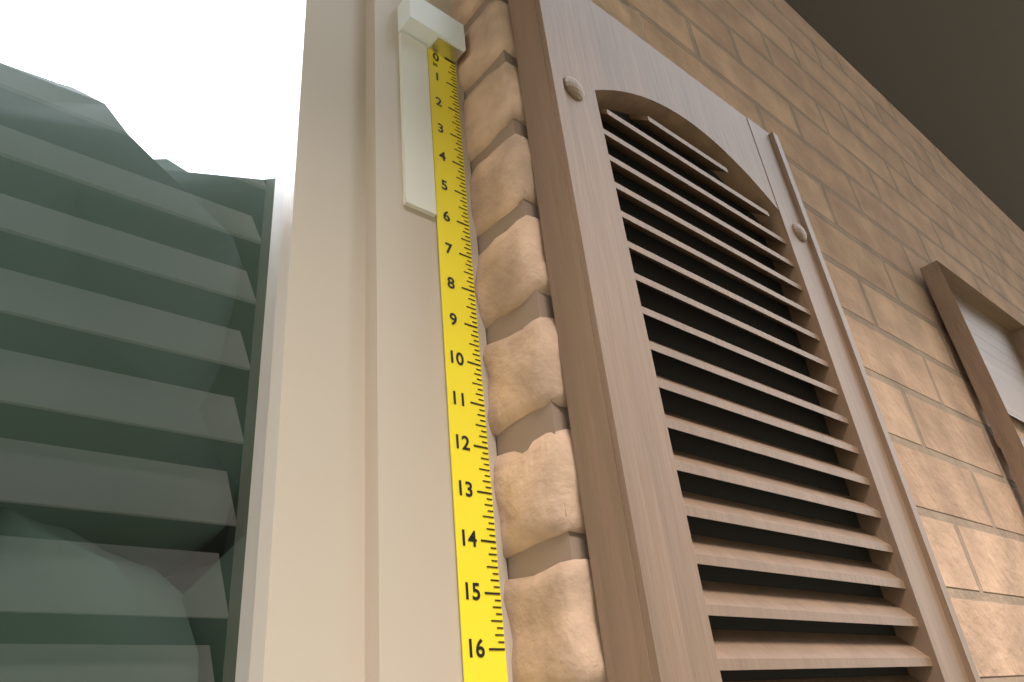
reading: 6.125 in
